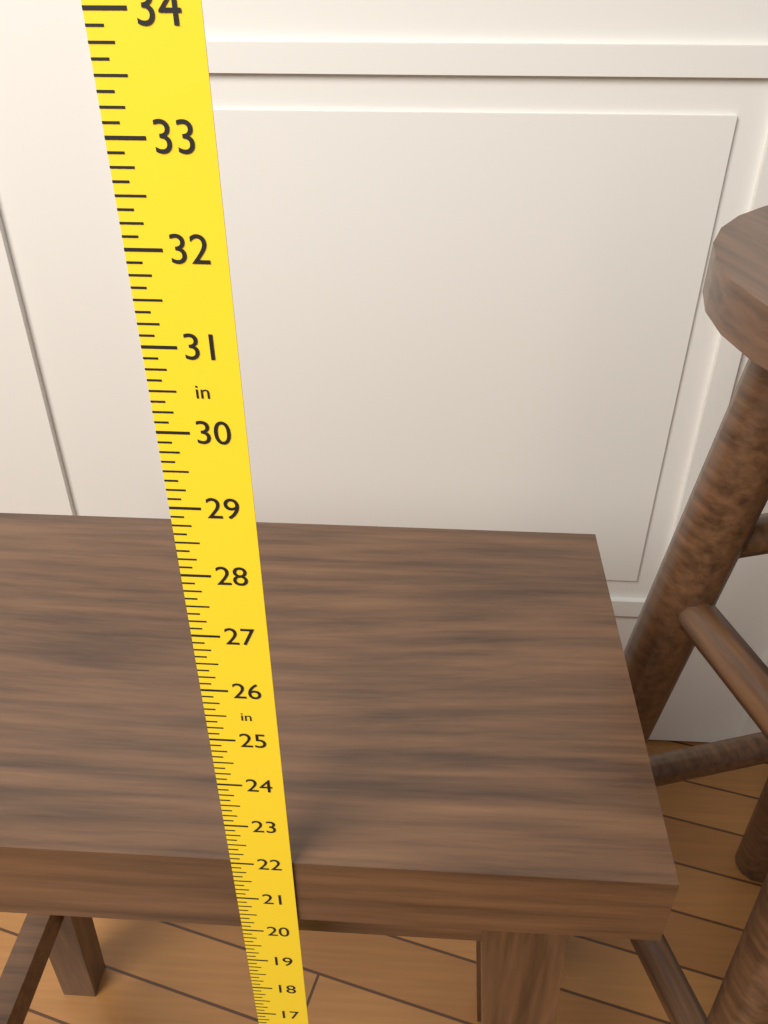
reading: 22.000 in
